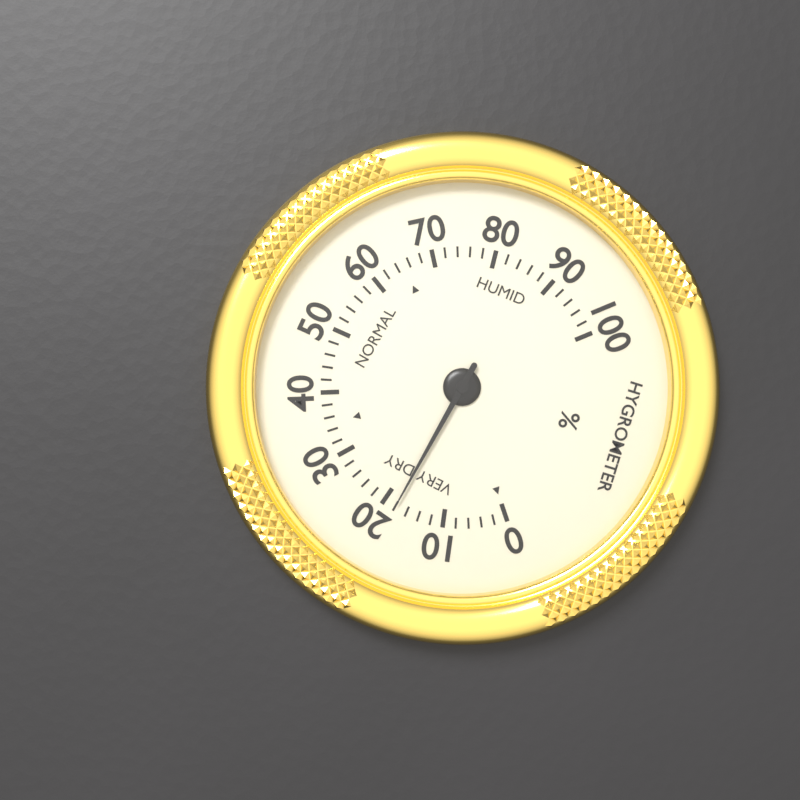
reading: 18 %
